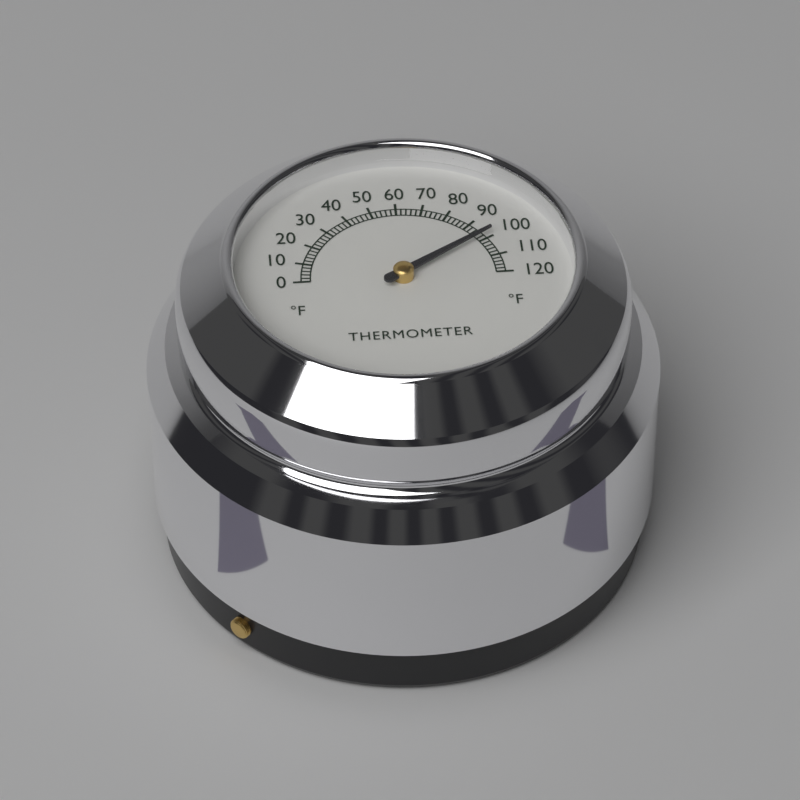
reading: 98 °F
